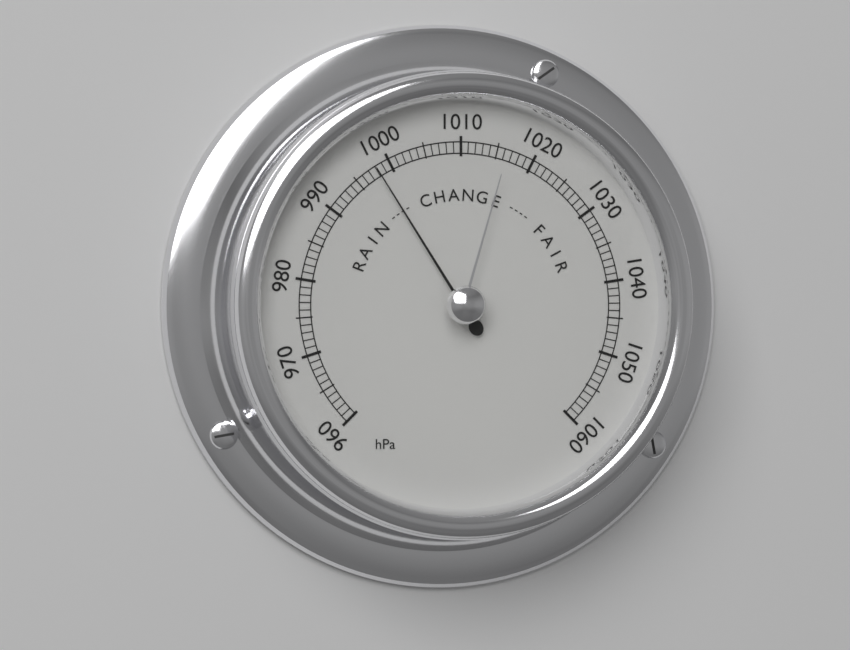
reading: 998 hPa
